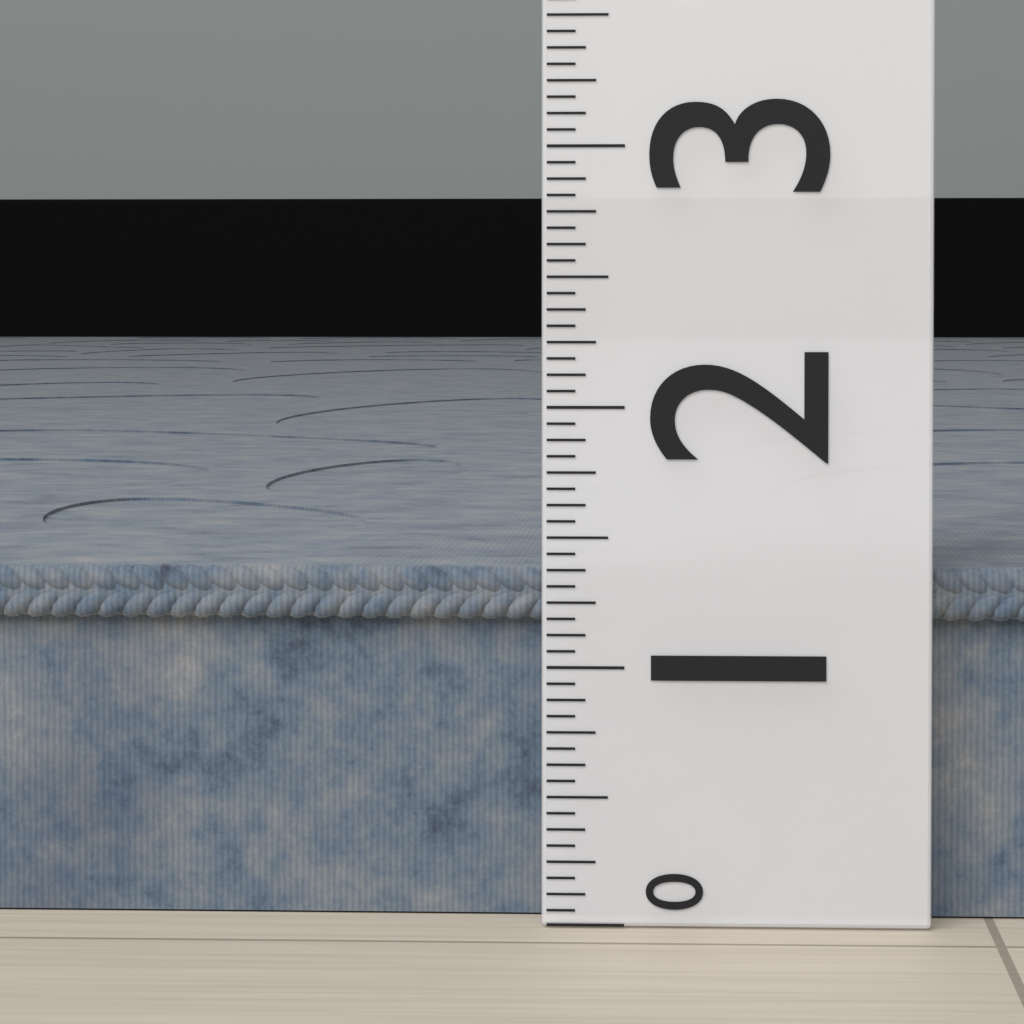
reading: 1.3750 (no unit)
